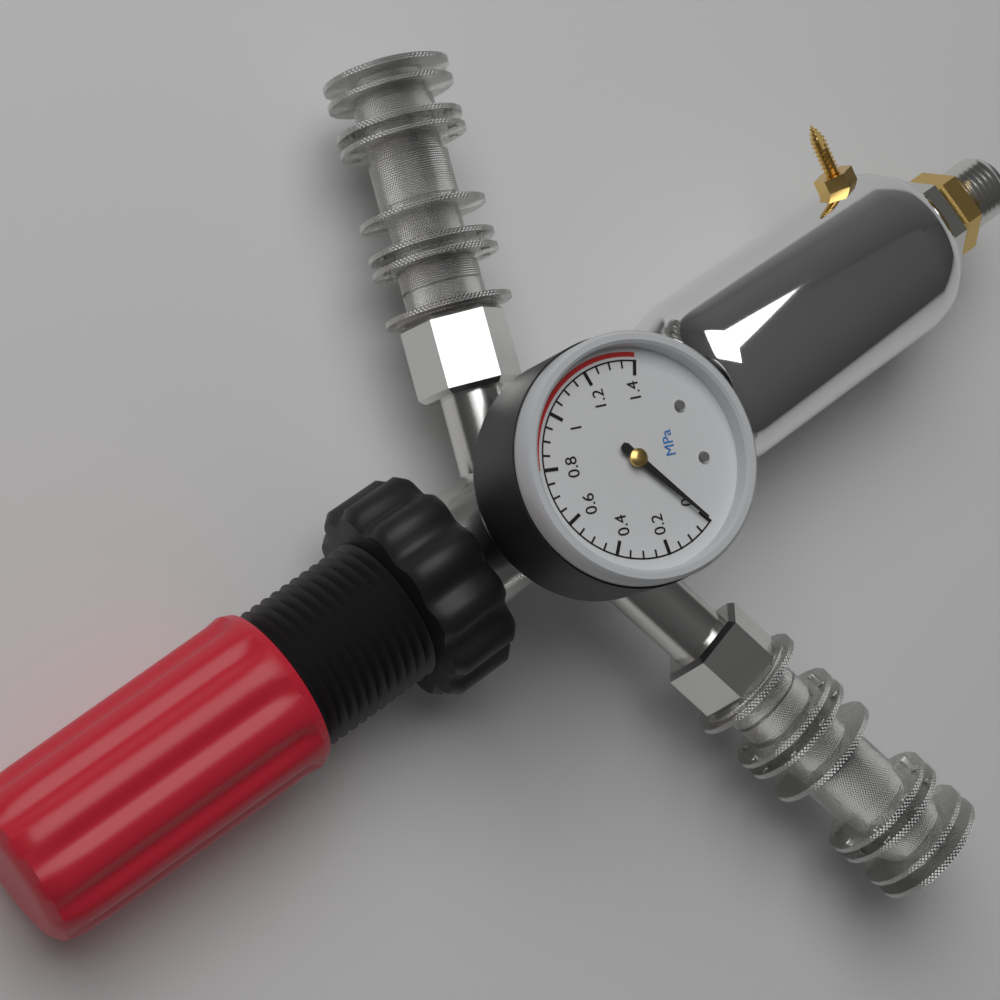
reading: 0.00 MPa
